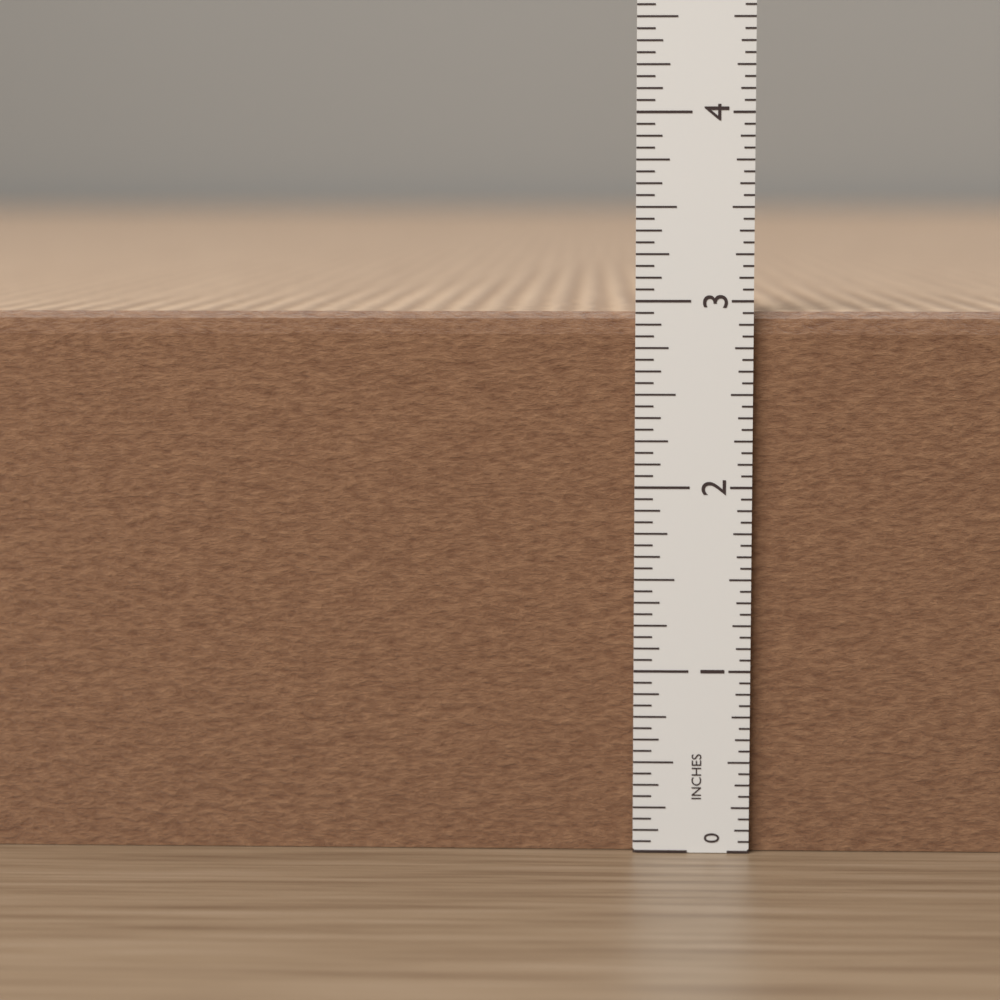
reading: 2.9375 in
